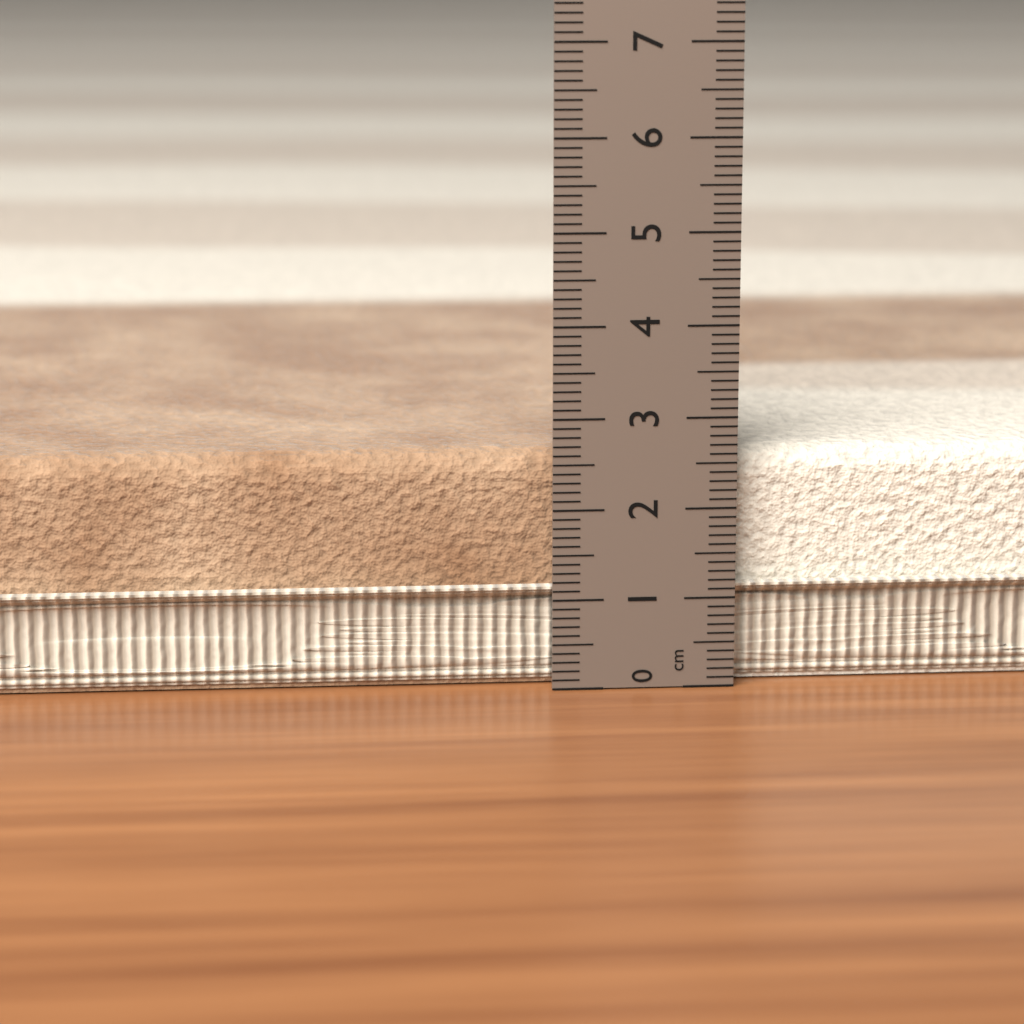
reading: 2.6 cm
